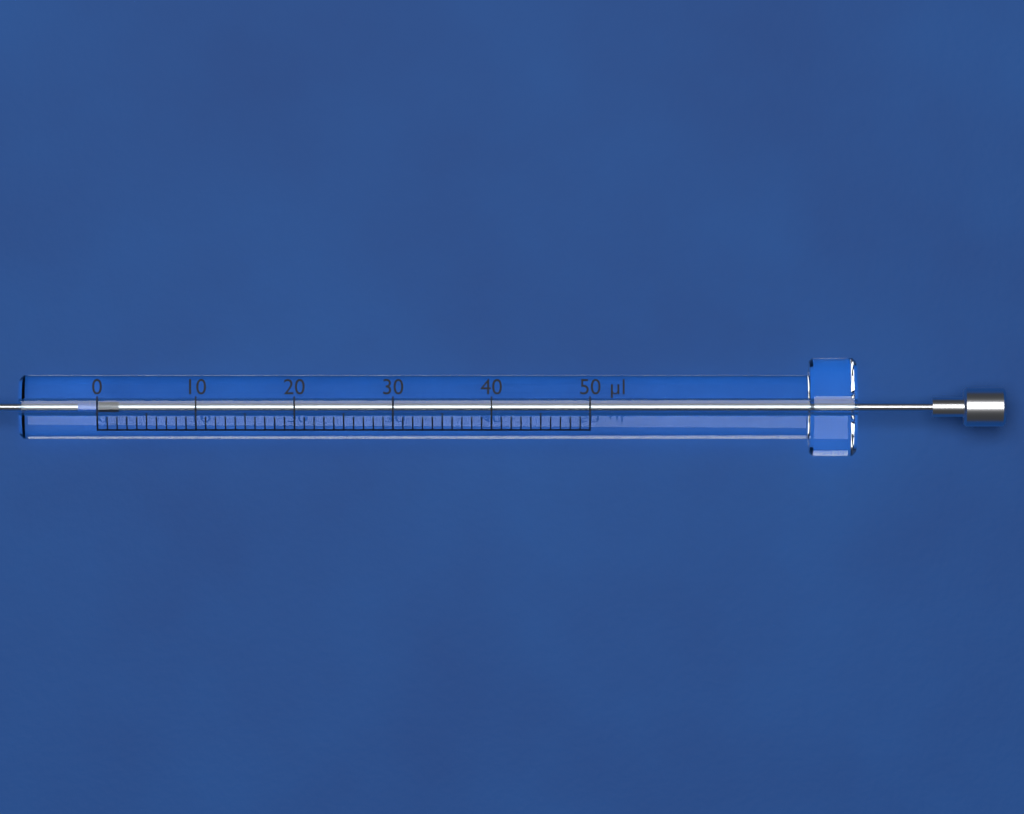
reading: 0 µl
